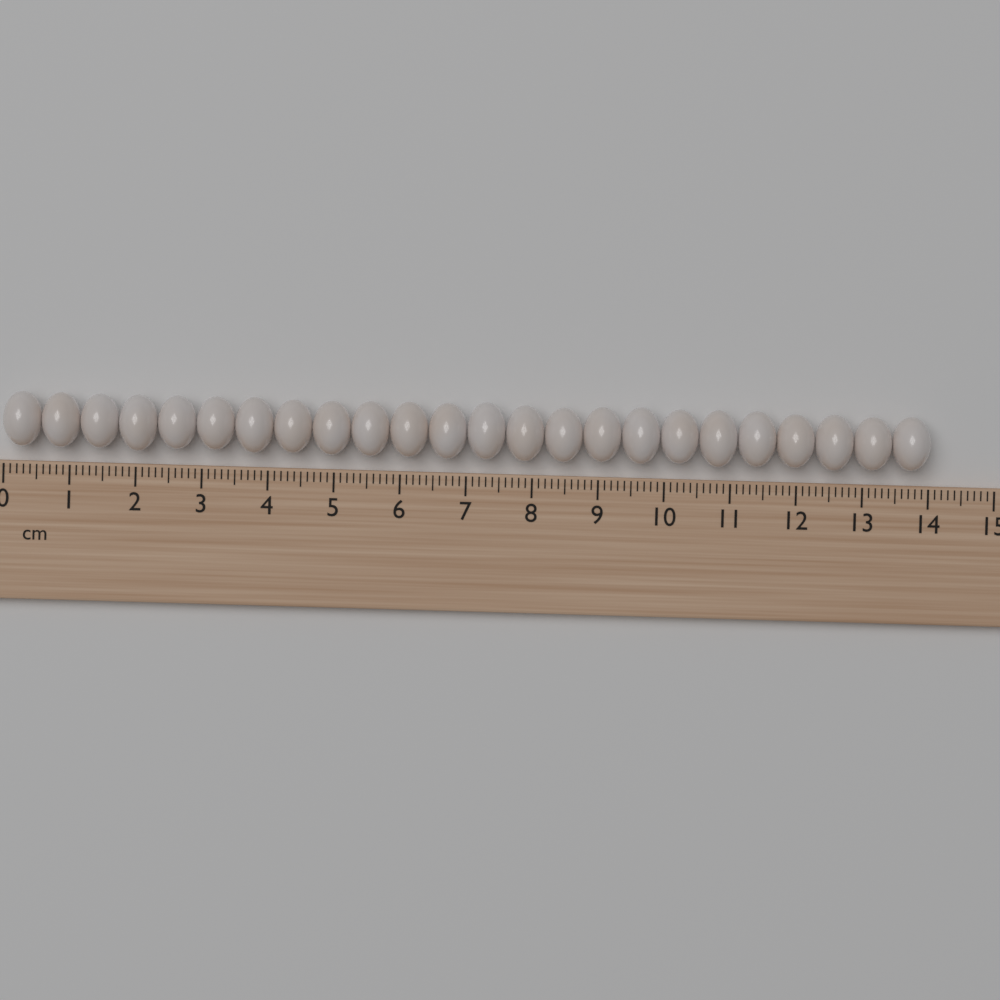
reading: 14.0 cm
